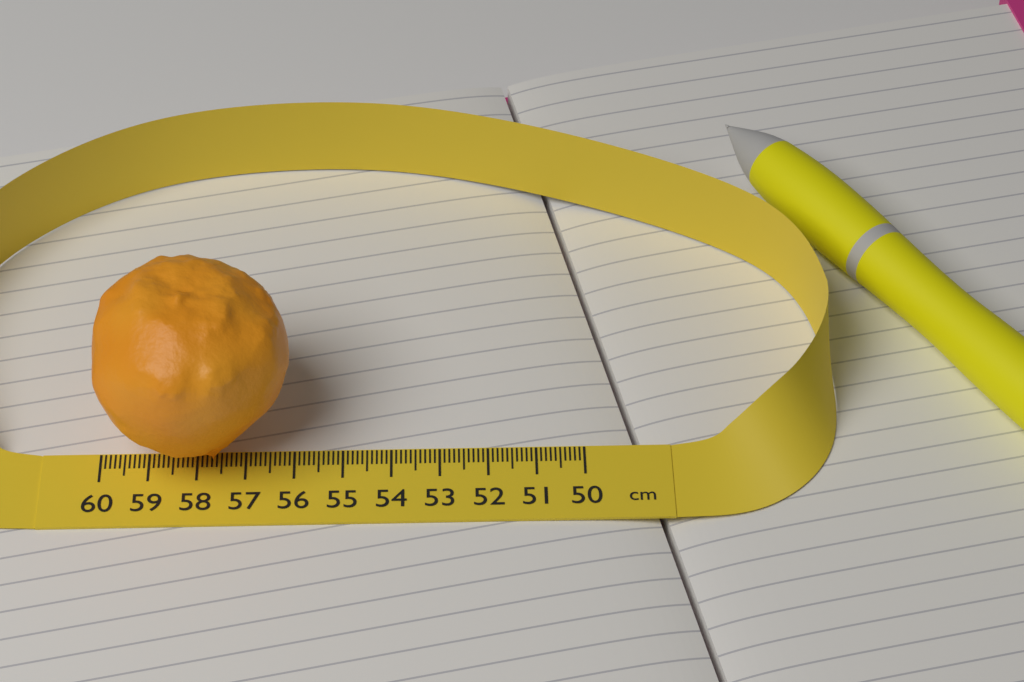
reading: 56.0 cm
